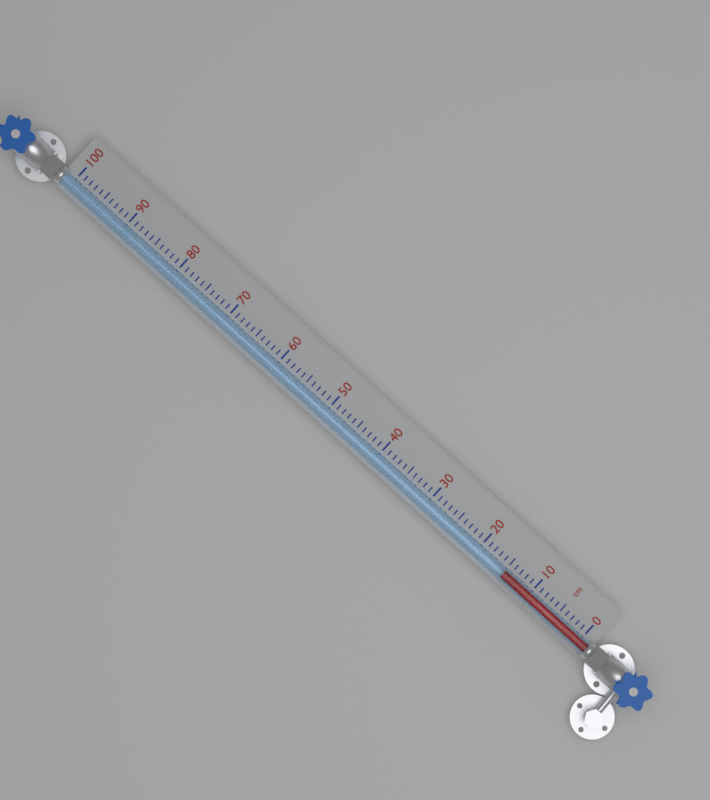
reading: 15 cm
